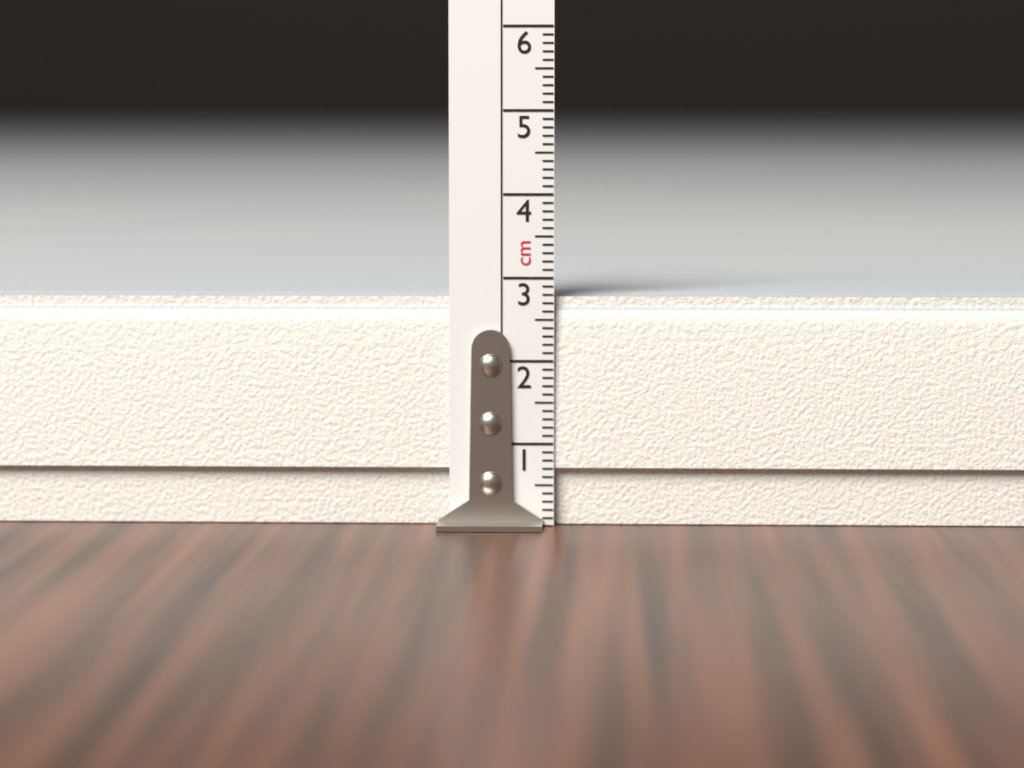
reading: 2.8 cm
